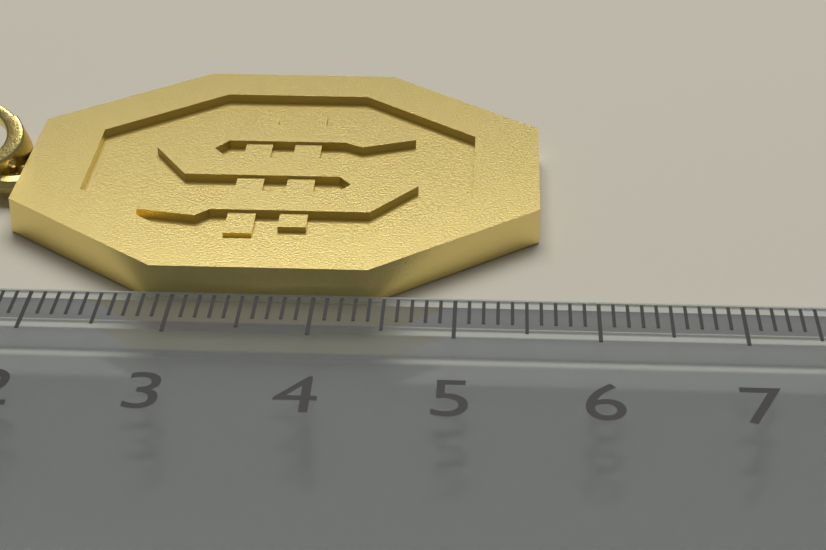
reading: 5.6 cm
